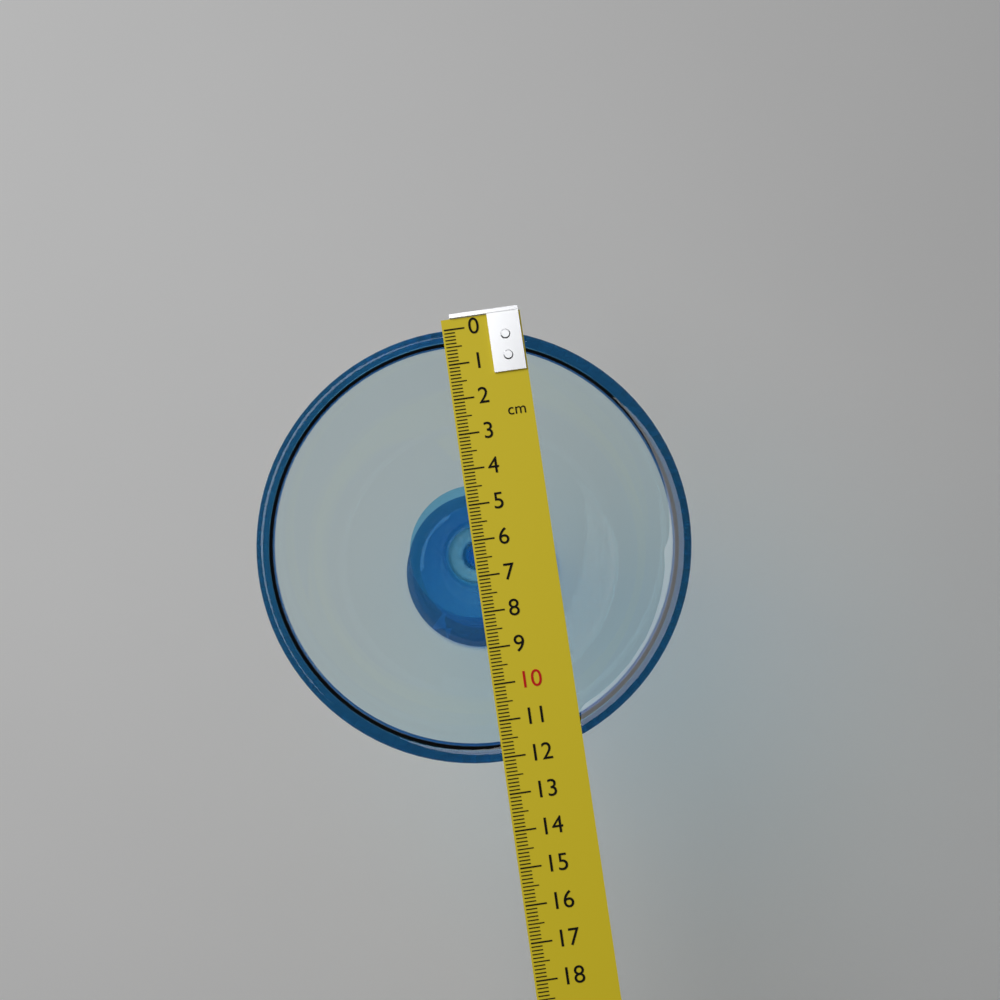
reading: 12.1 cm
